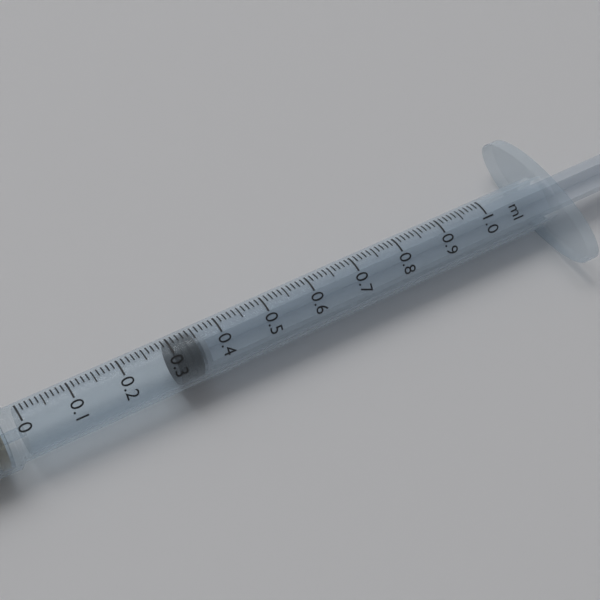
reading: 0.30 ml
